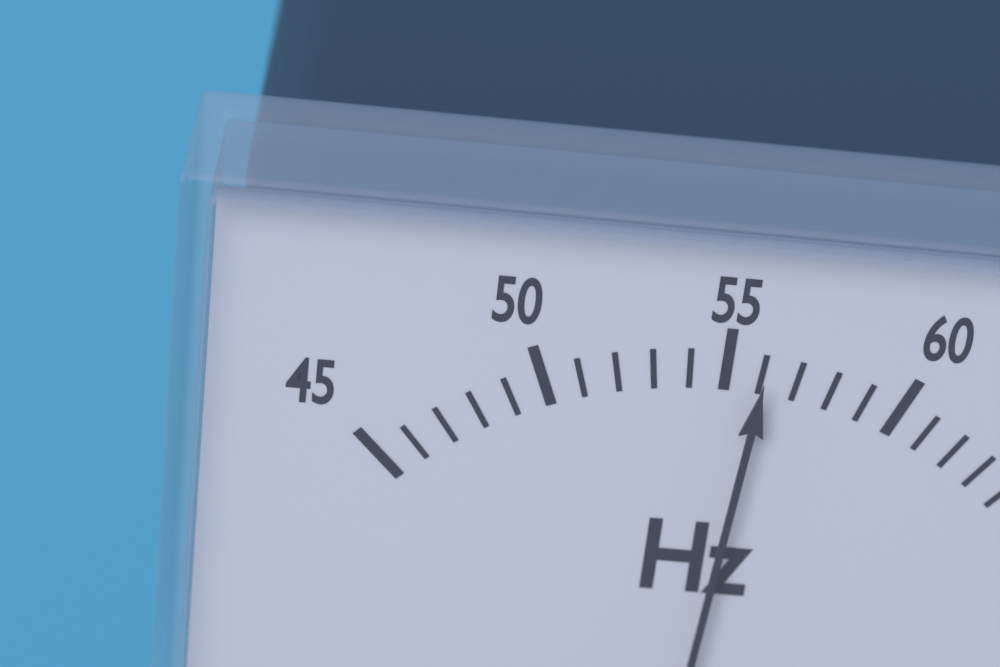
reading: 56 Hz
